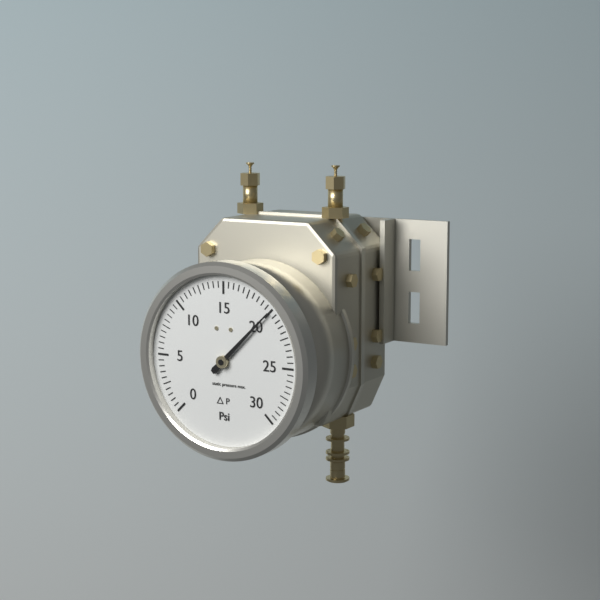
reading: 20.0 psi
